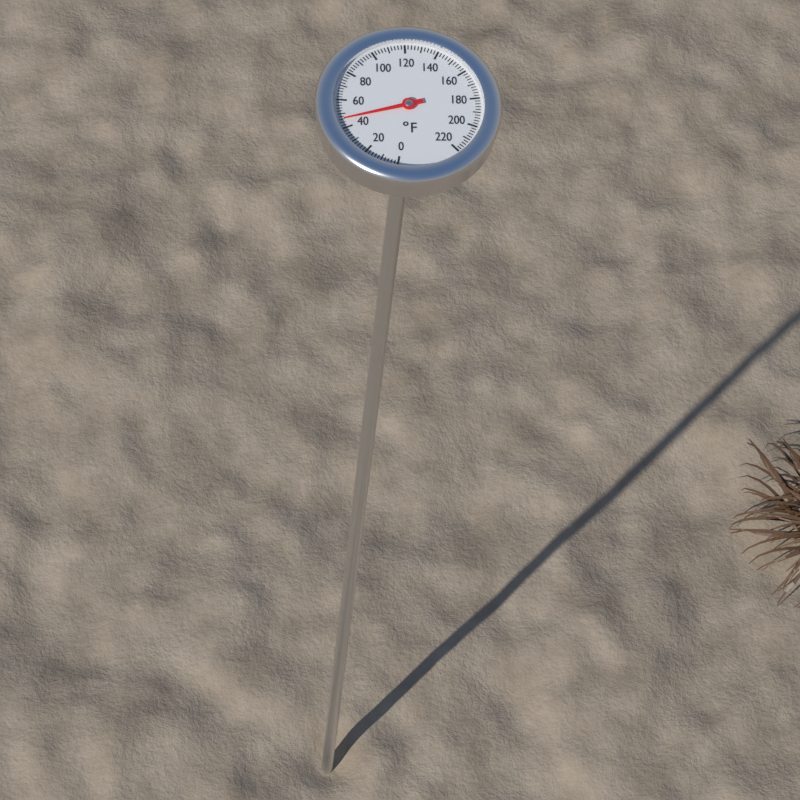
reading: 46 °F
